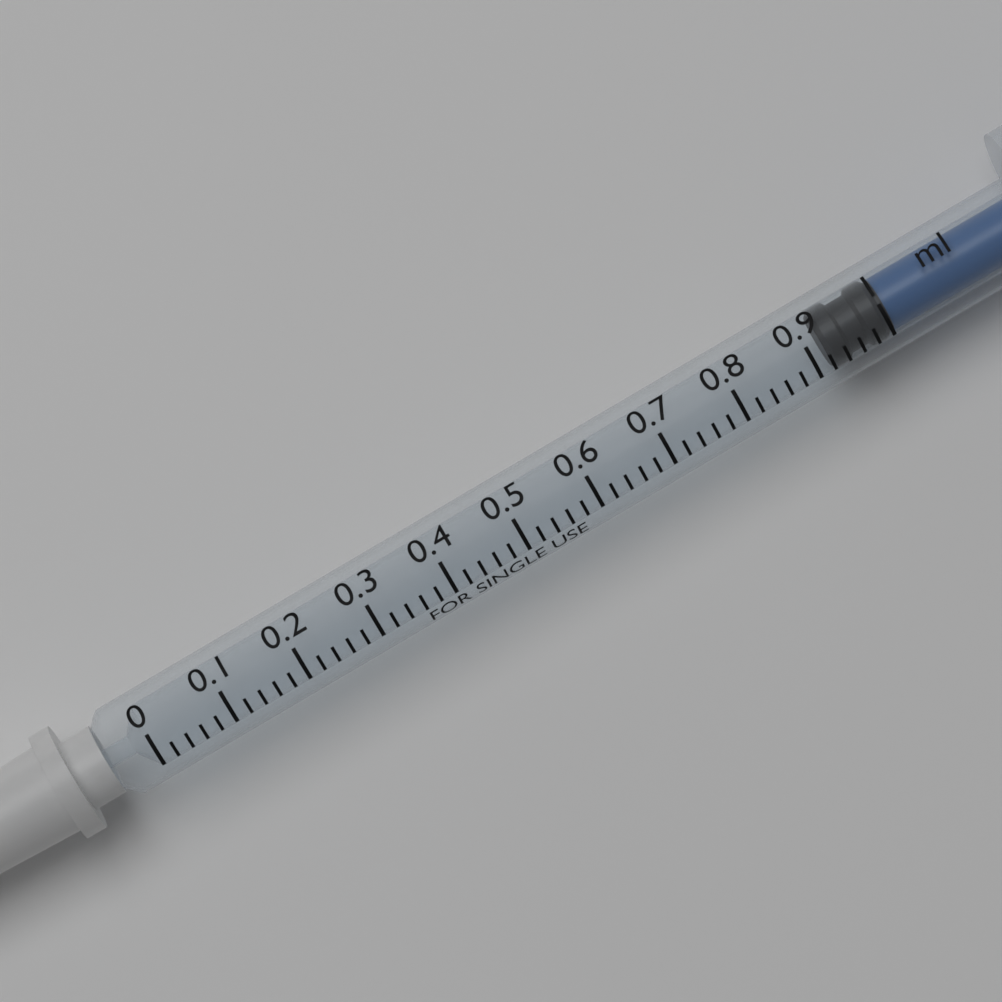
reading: 0.92 ml
